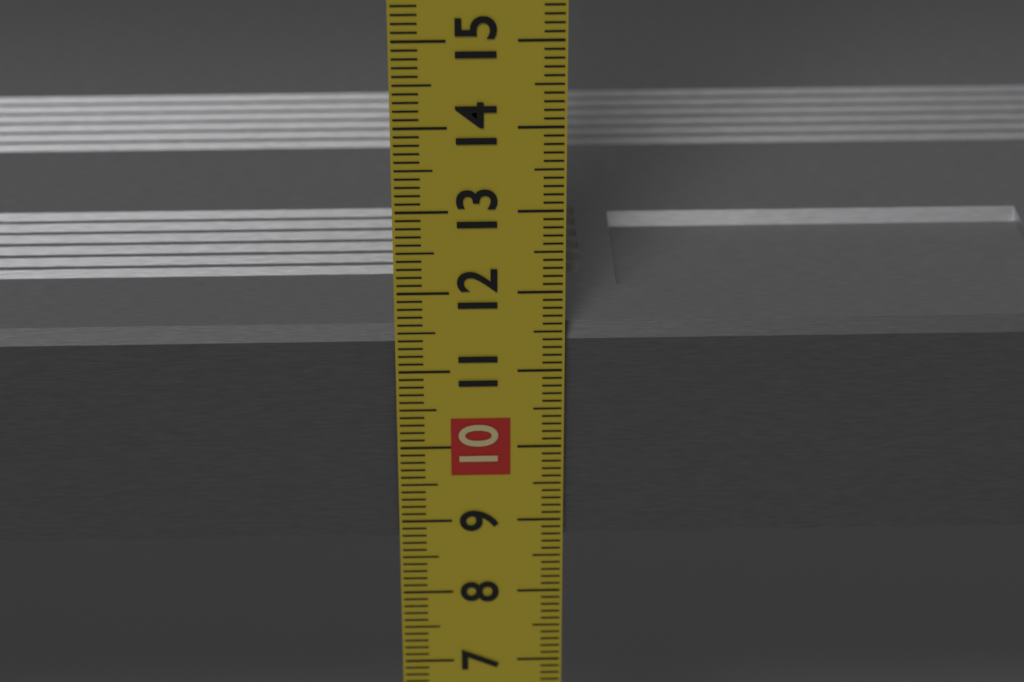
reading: 11.5 cm
